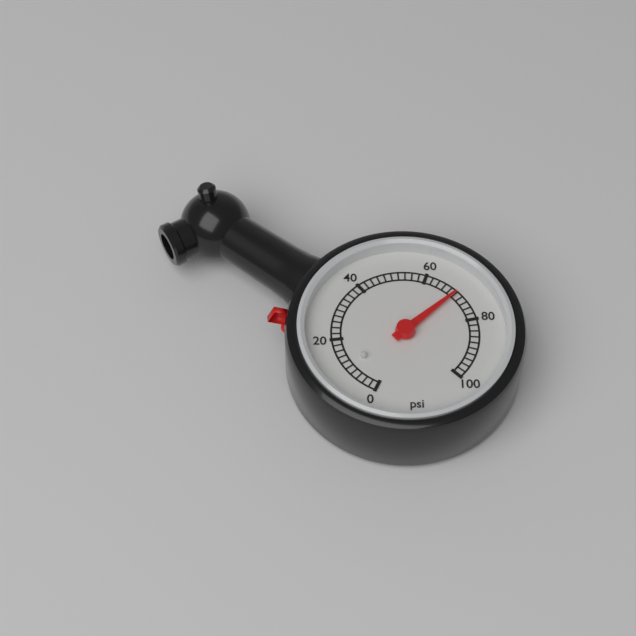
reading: 70 psi
